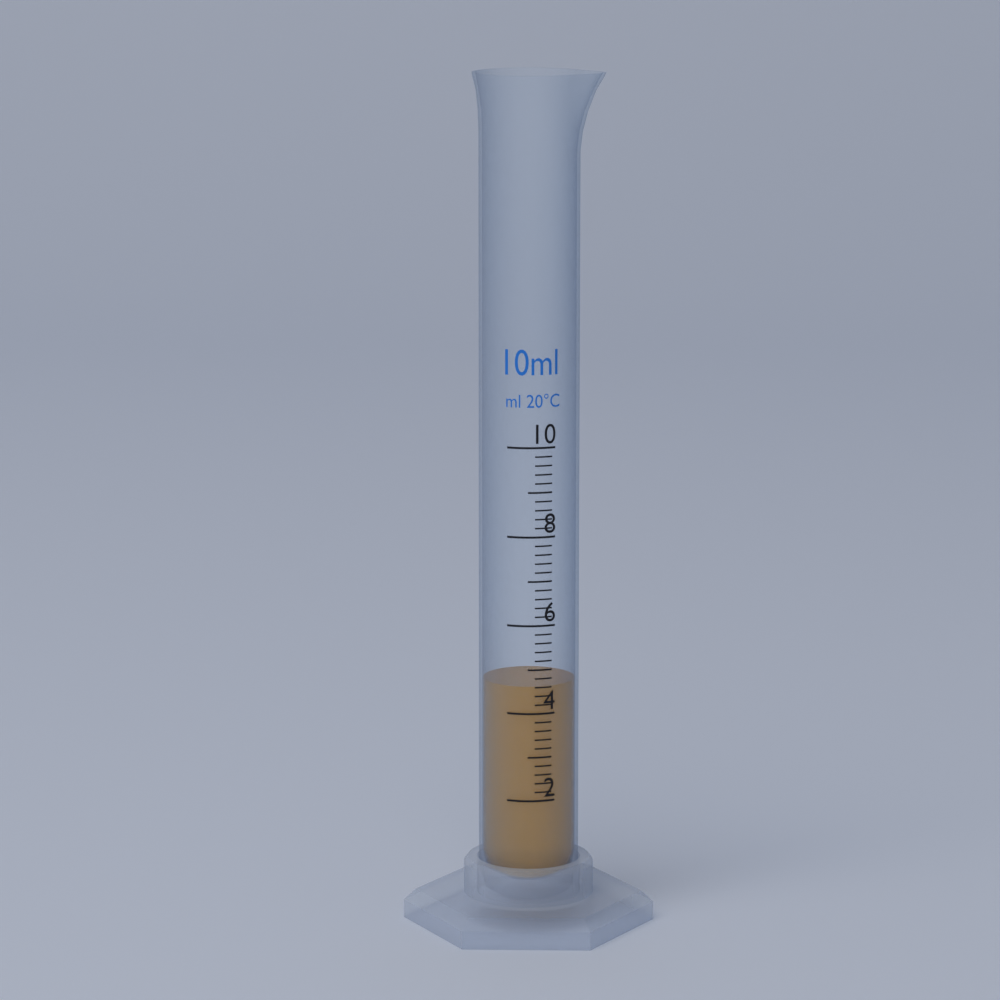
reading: 4.6 ml
